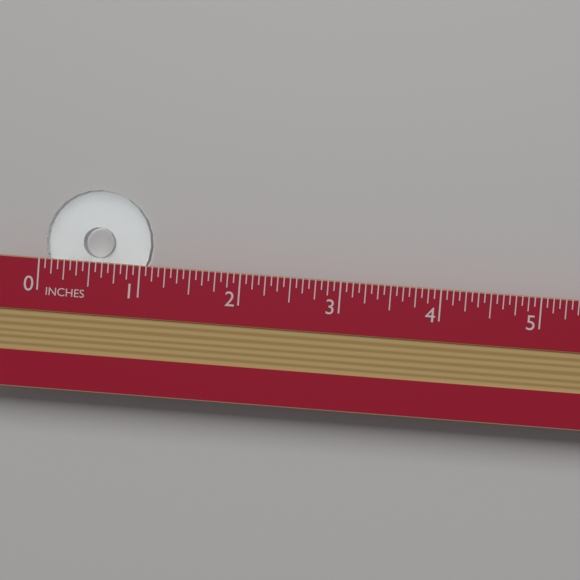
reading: 1.0625 in
